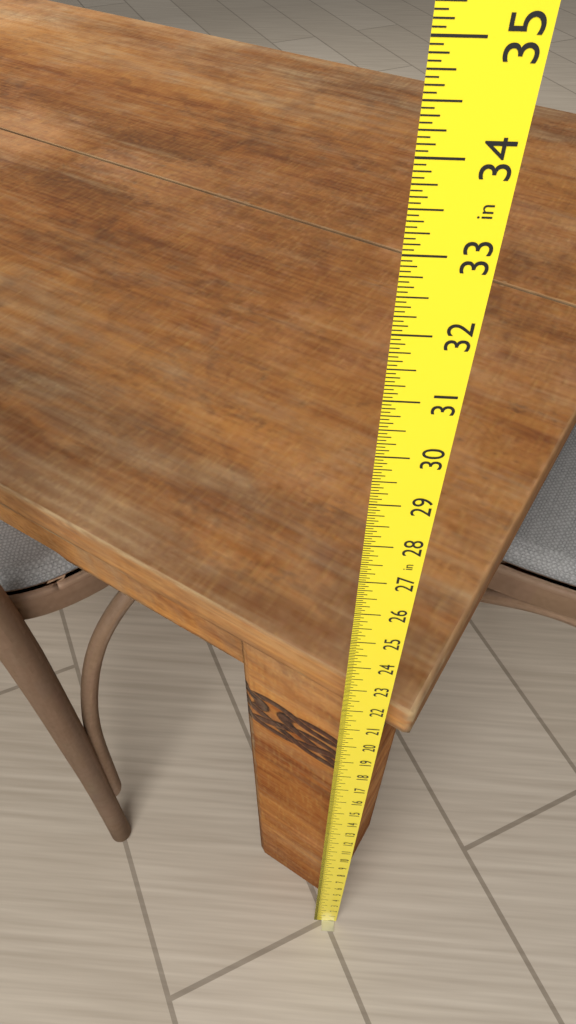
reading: 21.7500 in
